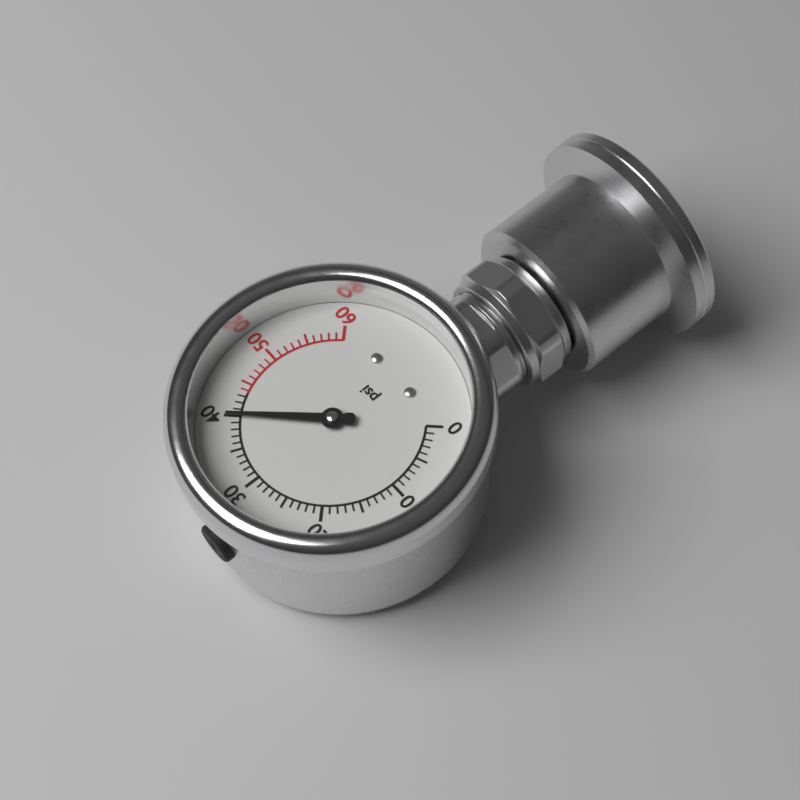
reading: 40 psi
